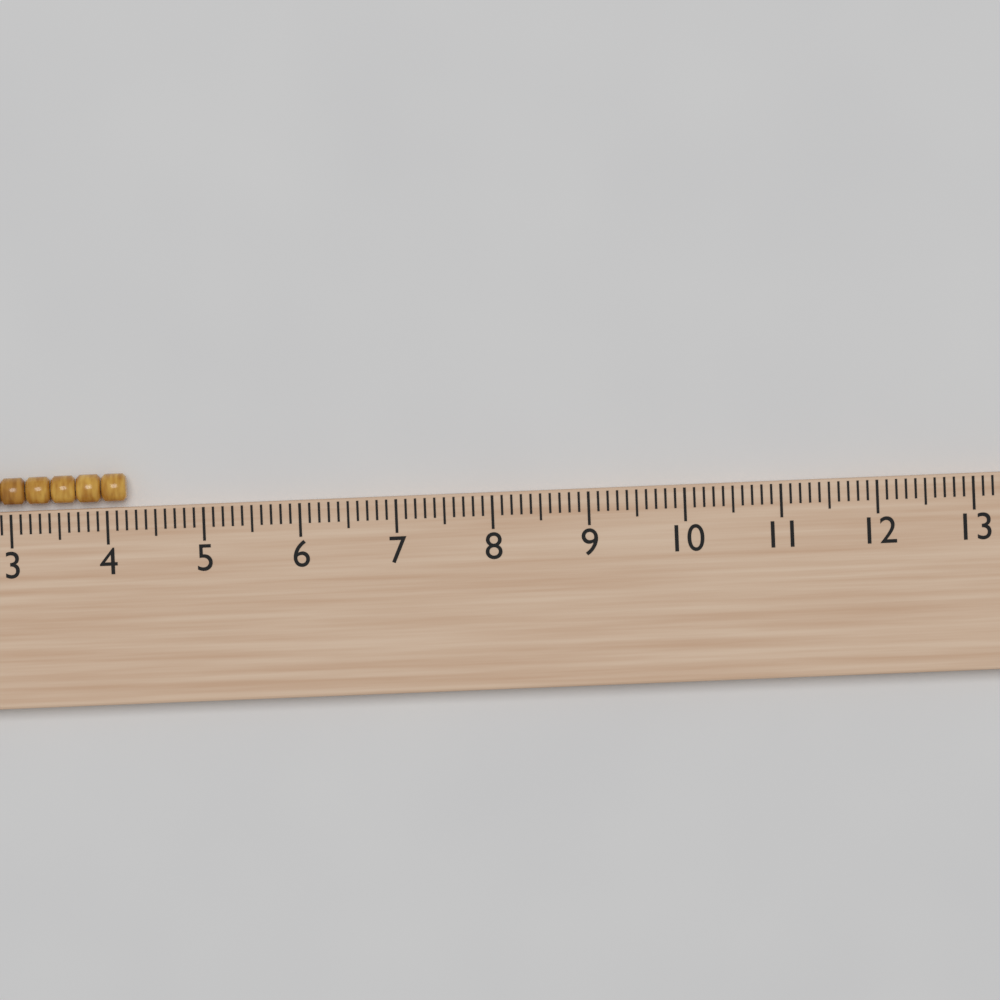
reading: 4.2 cm
